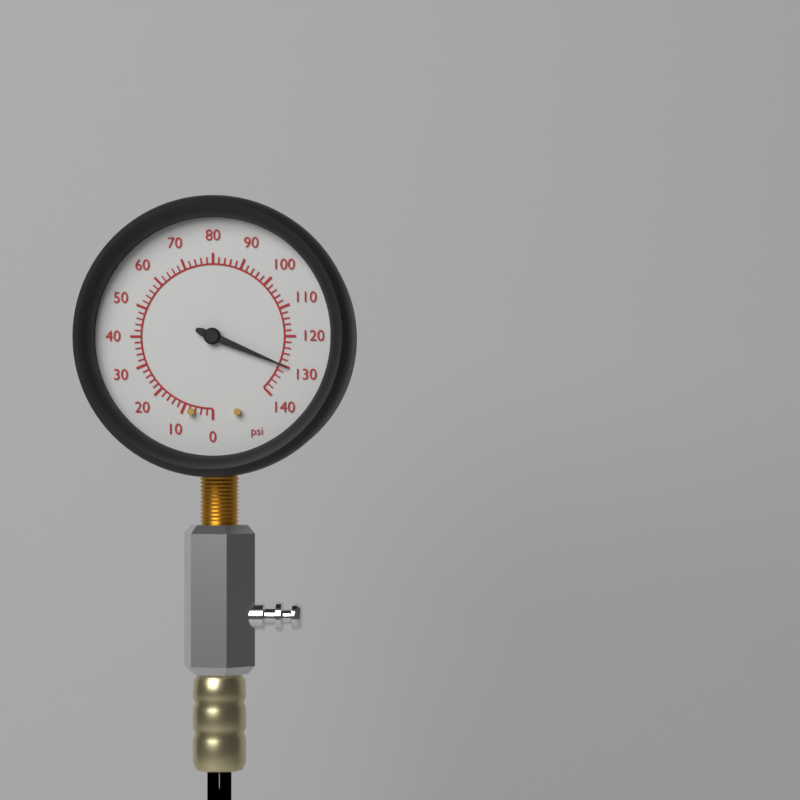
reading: 130 psi
